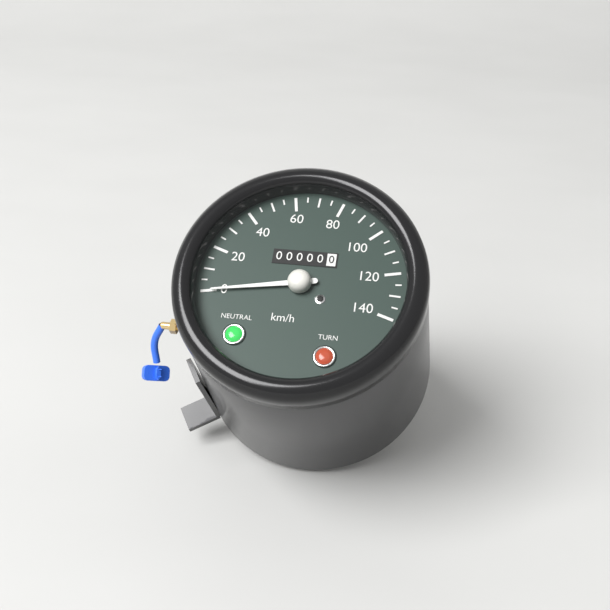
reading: 0 km/h
